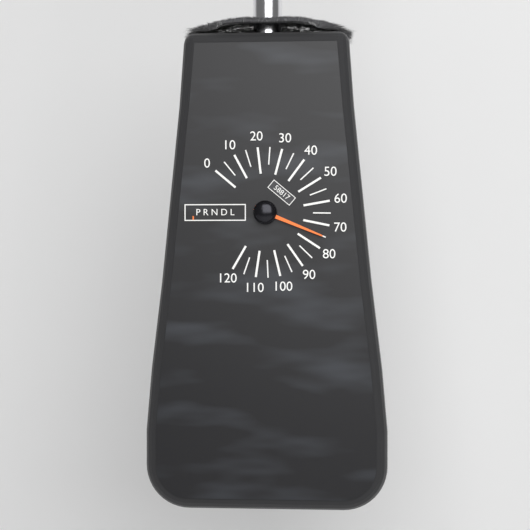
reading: 75 (no unit)
